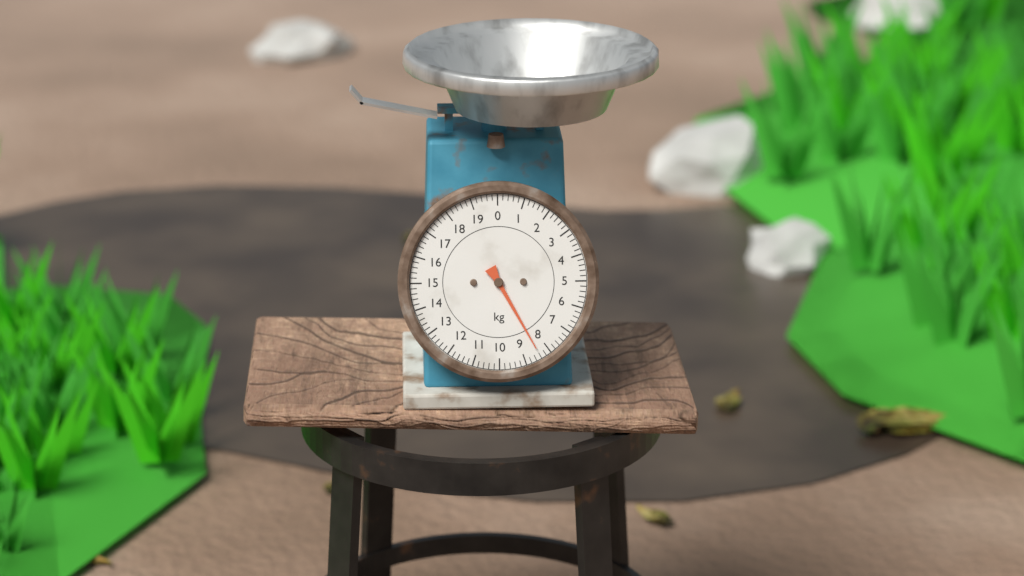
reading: 8.4 kg
